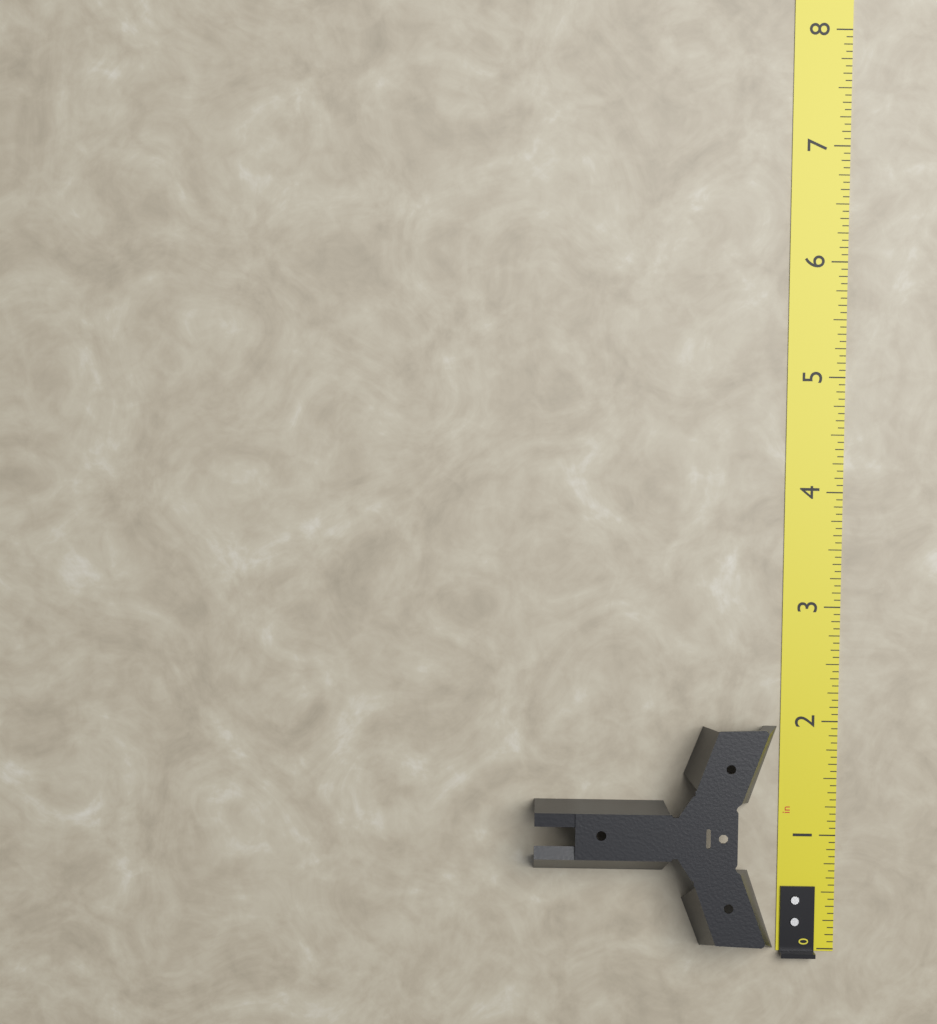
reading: 2.0000 in
